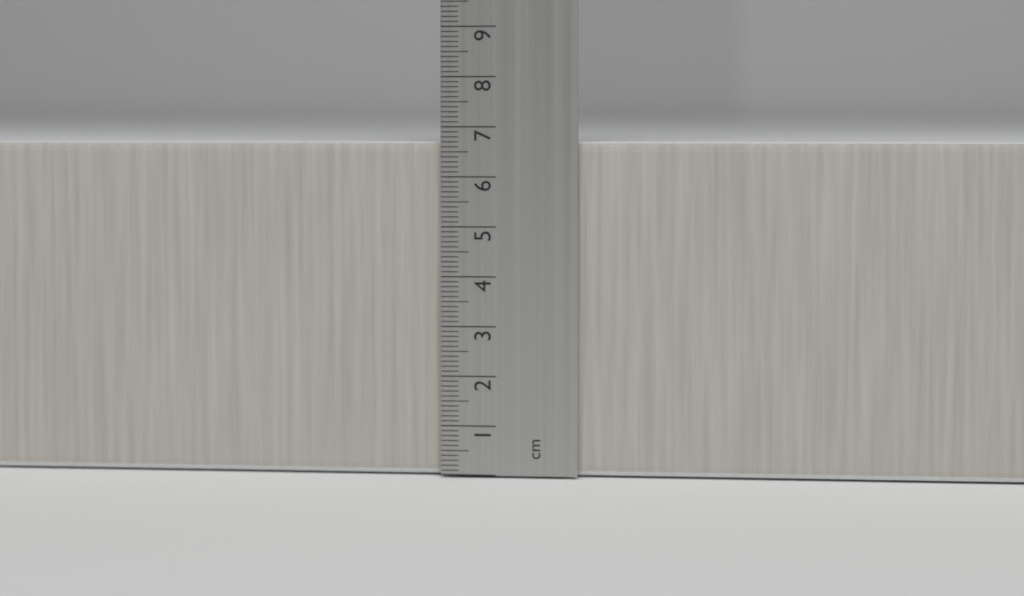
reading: 6.7 cm
